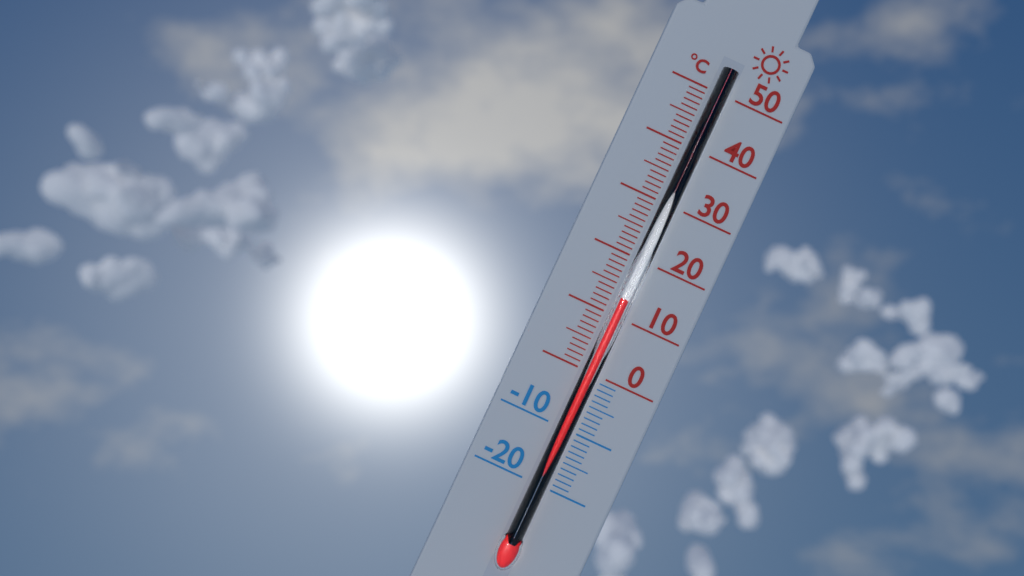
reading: 13 °C
